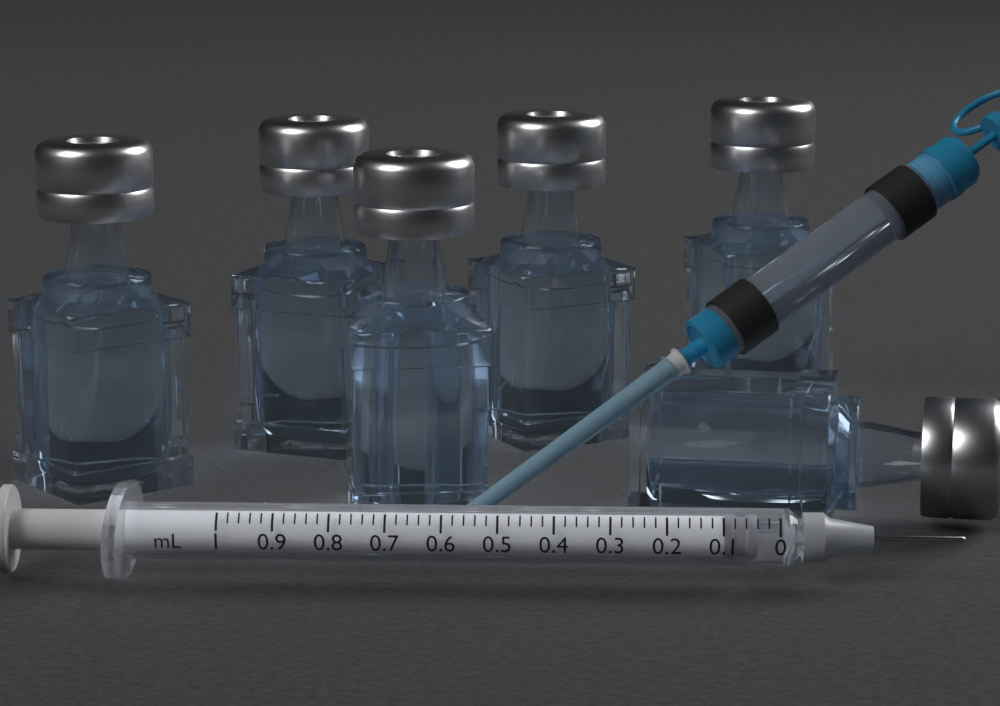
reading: 0.04 mL
